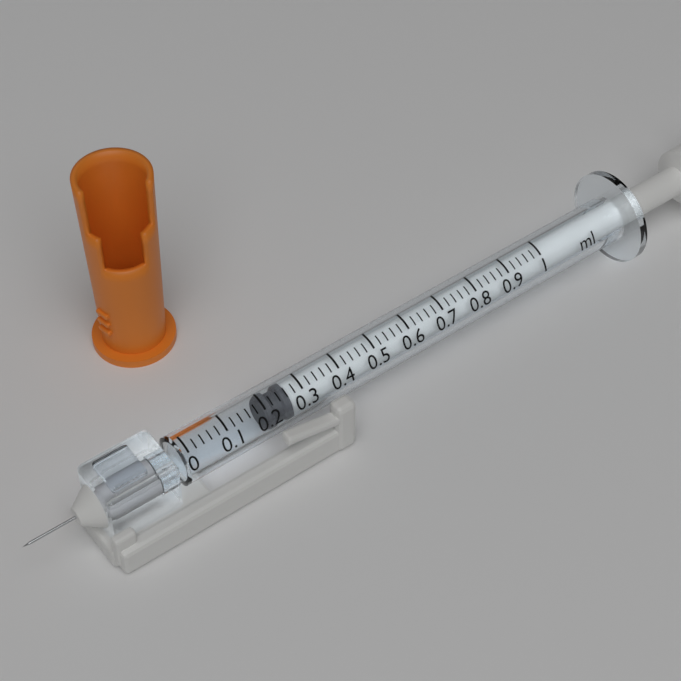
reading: 0.20 ml
